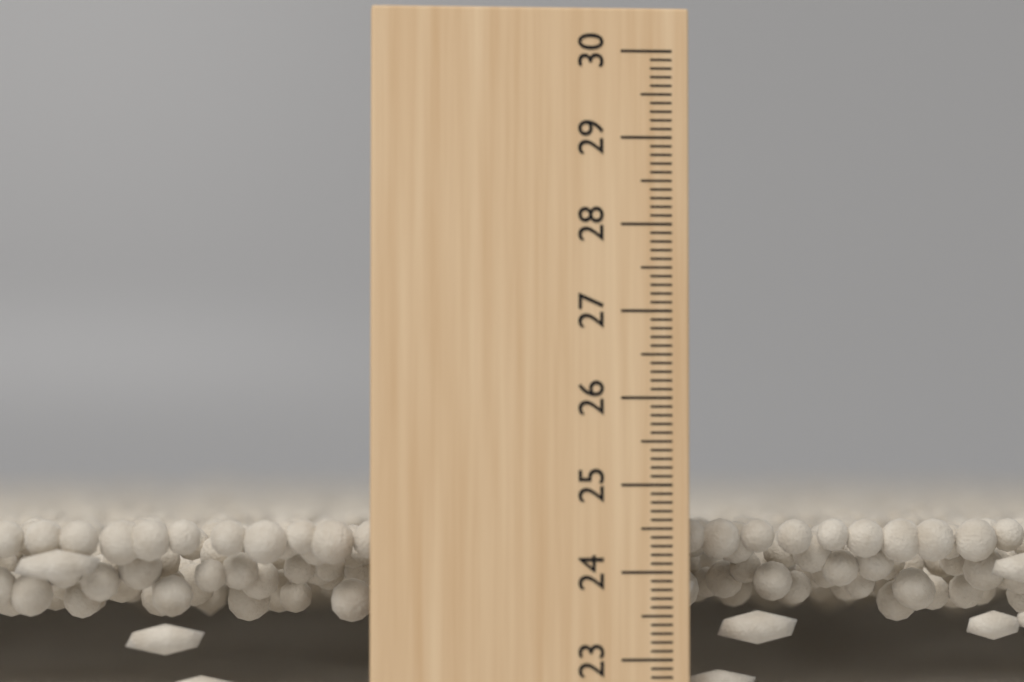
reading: 24.6 cm
